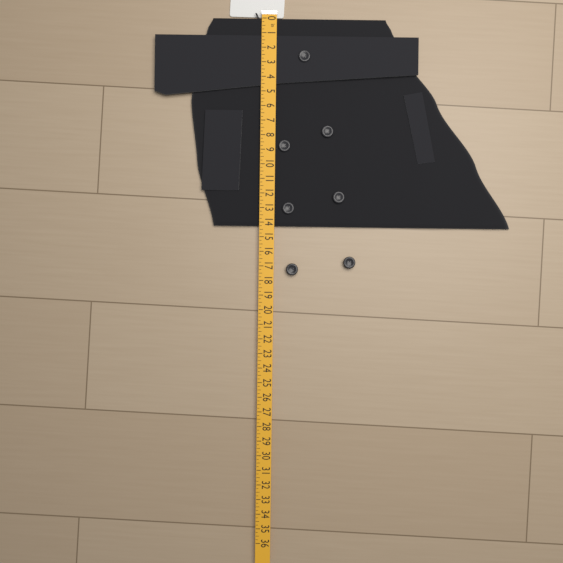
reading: 14.25 in
